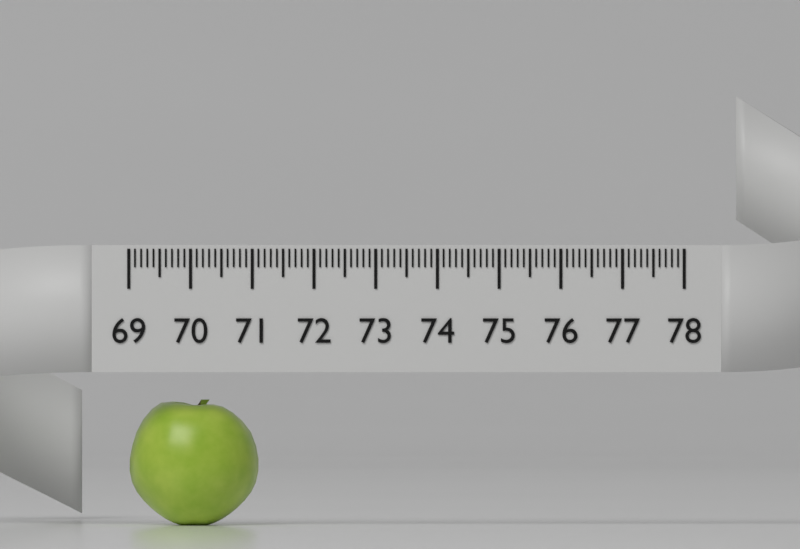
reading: 71.1 (no unit)
